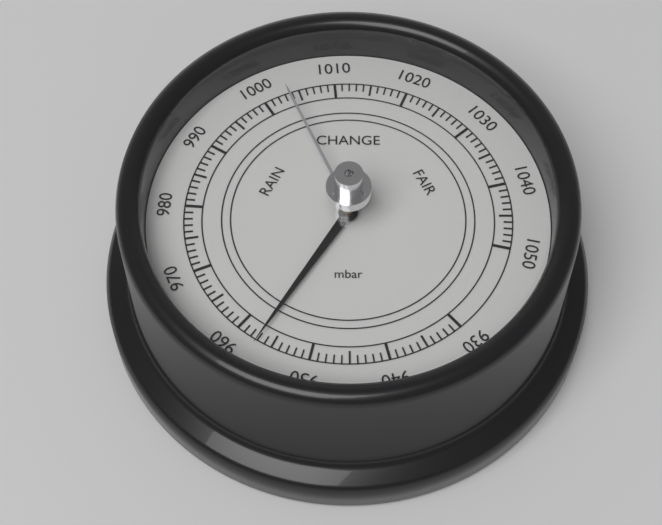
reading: 957 mbar
